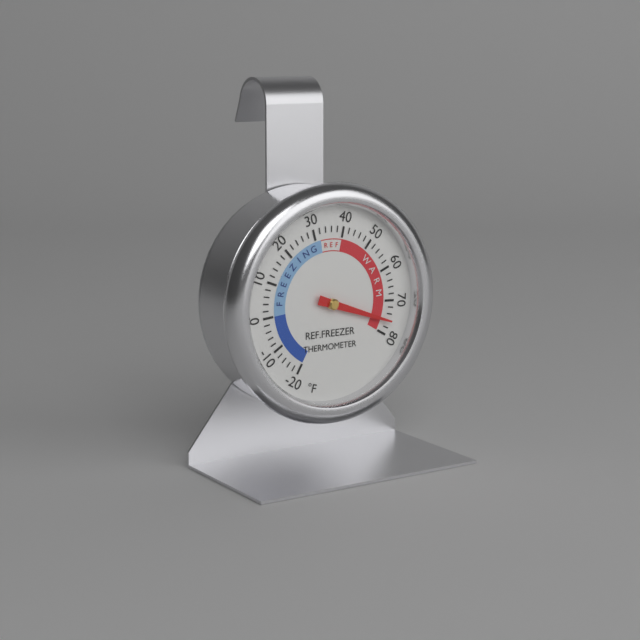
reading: 76 °F
